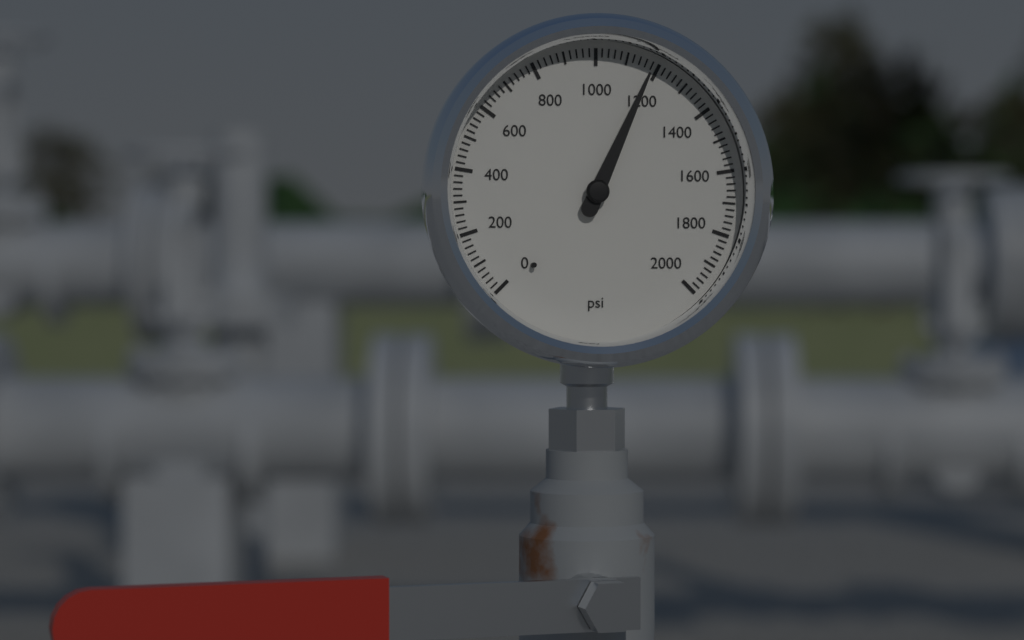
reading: 1180 psi
